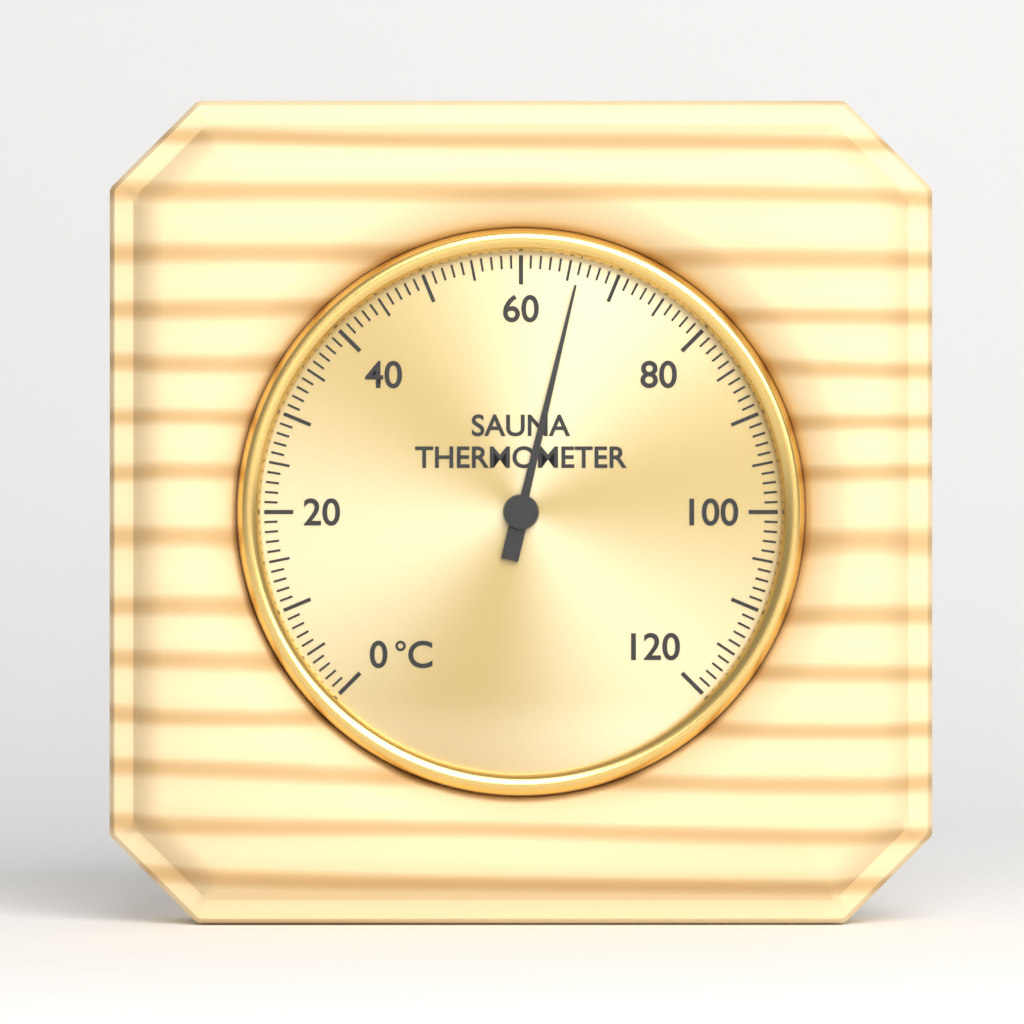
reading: 66 °C
